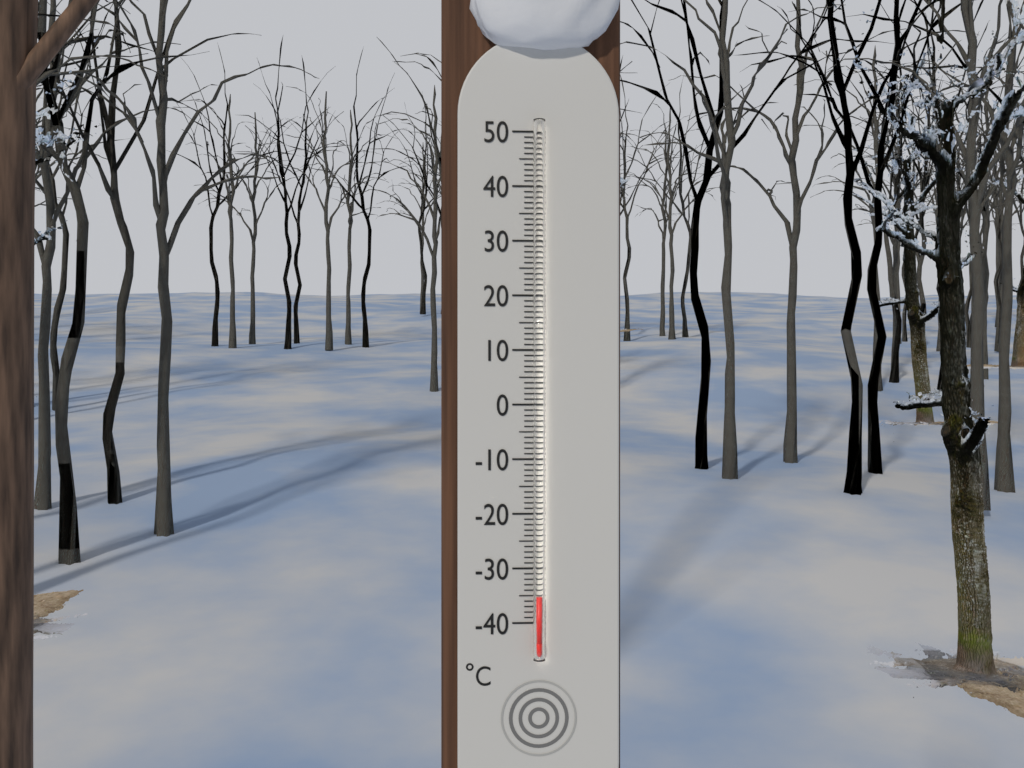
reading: -35 °C
